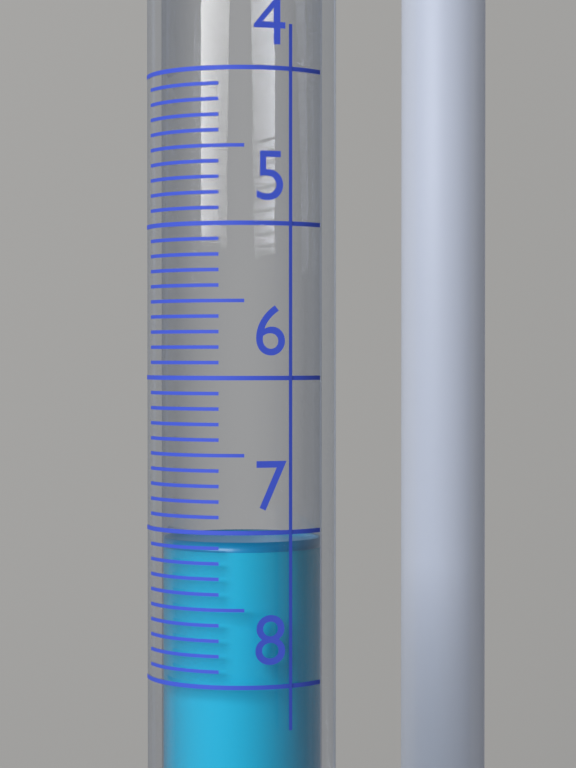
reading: 7.1 (no unit)
